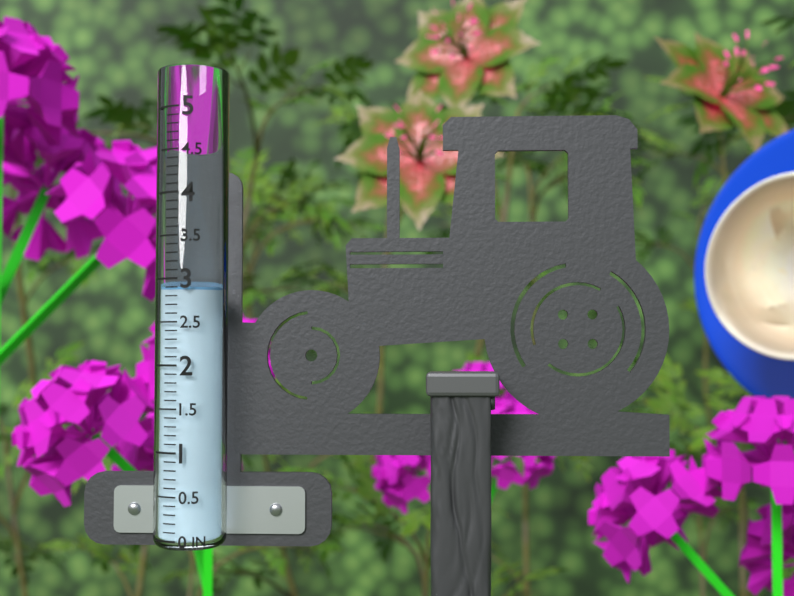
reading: 2.9 in
